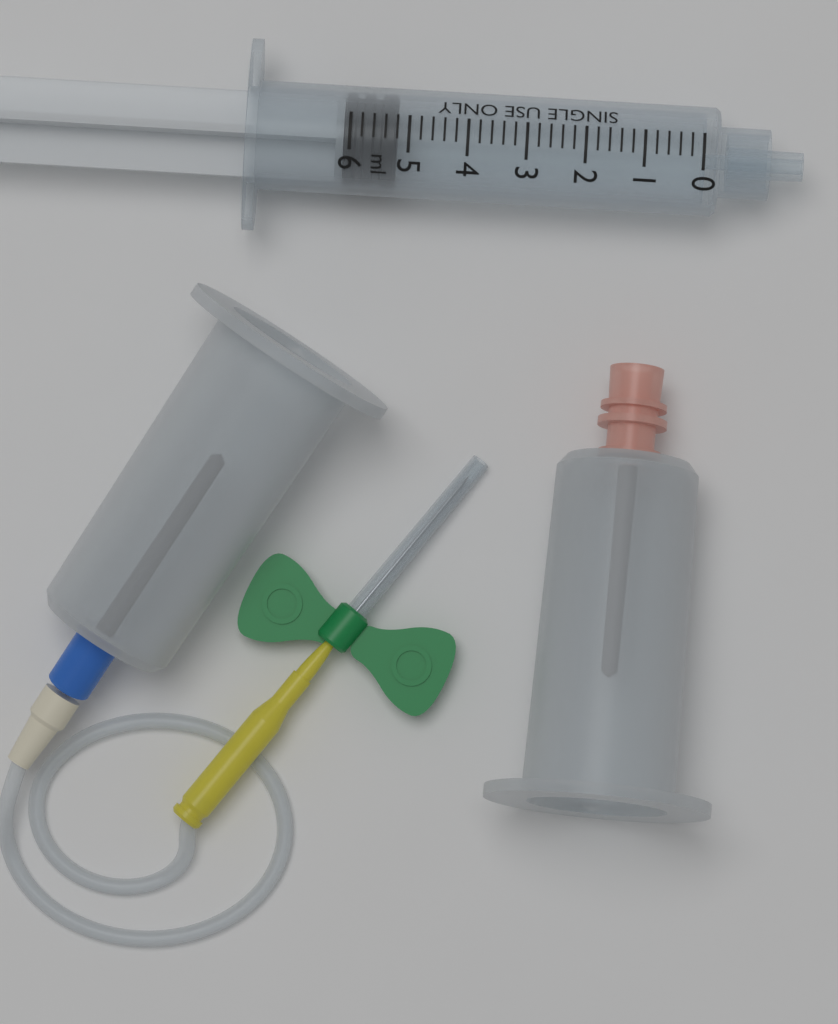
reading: 5.2 ml
